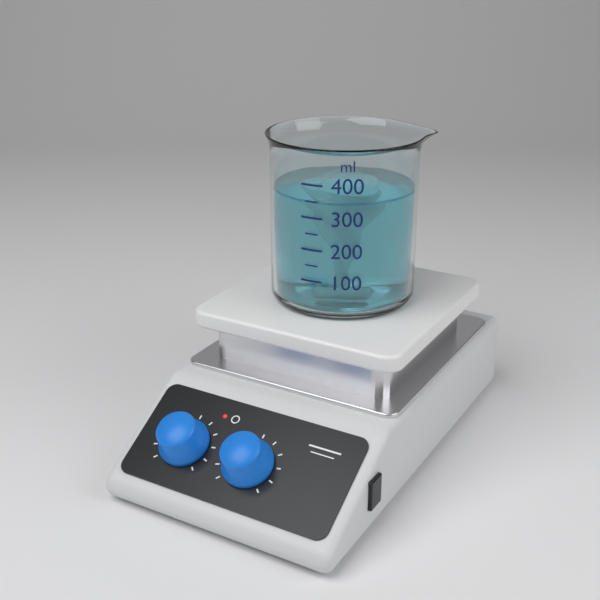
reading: 350 ml
